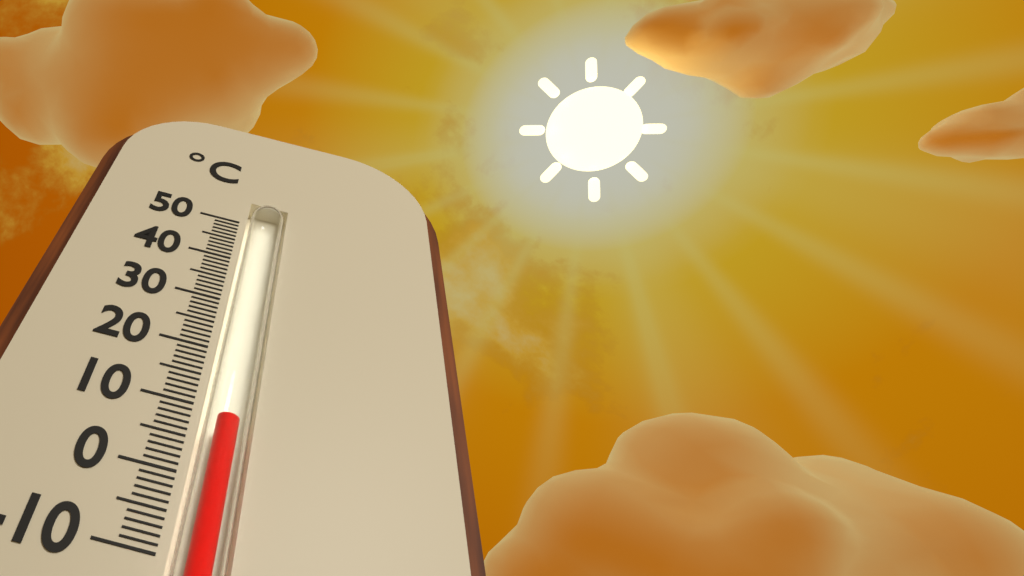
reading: 9 °C
